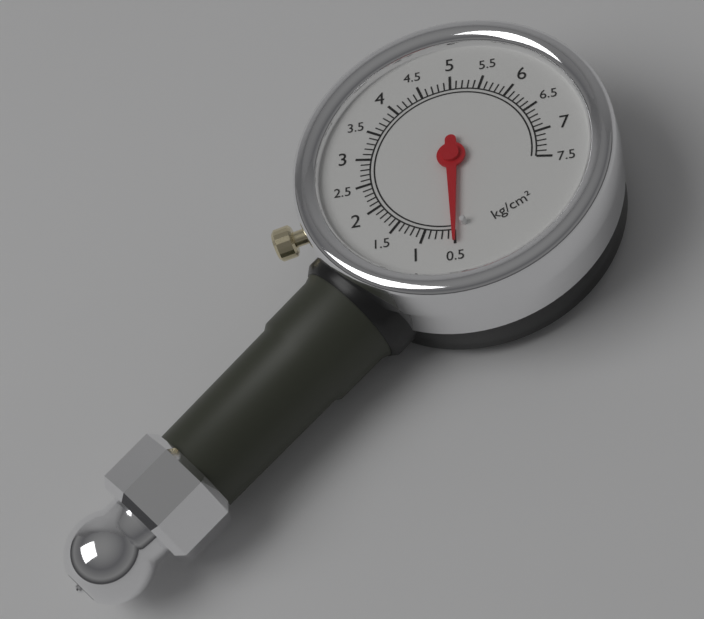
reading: 0.5 kg/cm²
